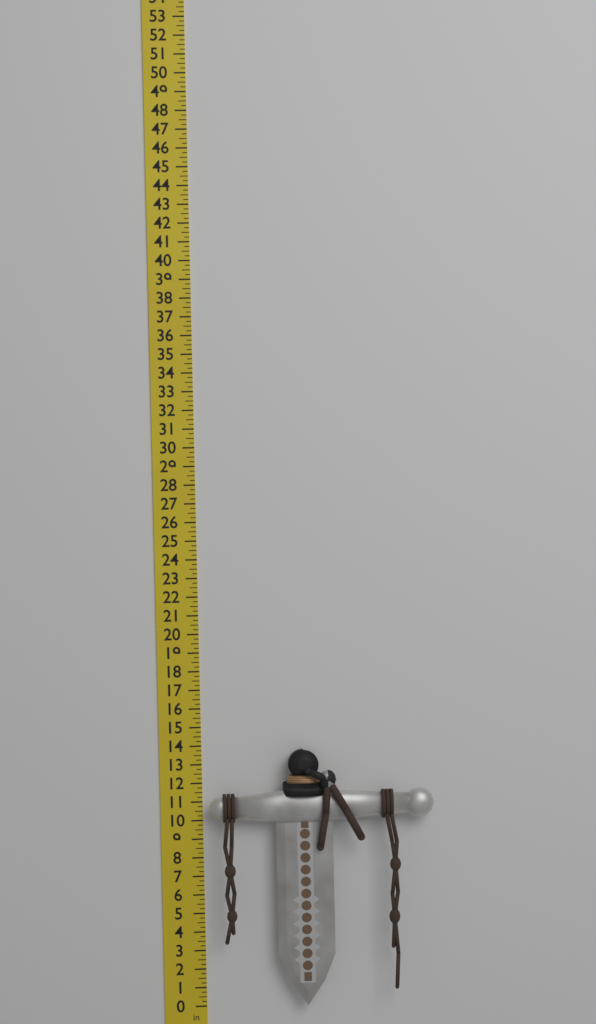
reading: 13.75 in
